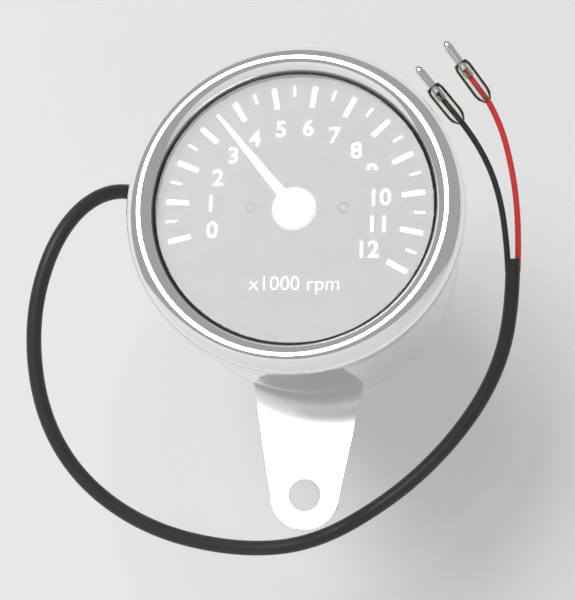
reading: 3.5 x1000 rpm
